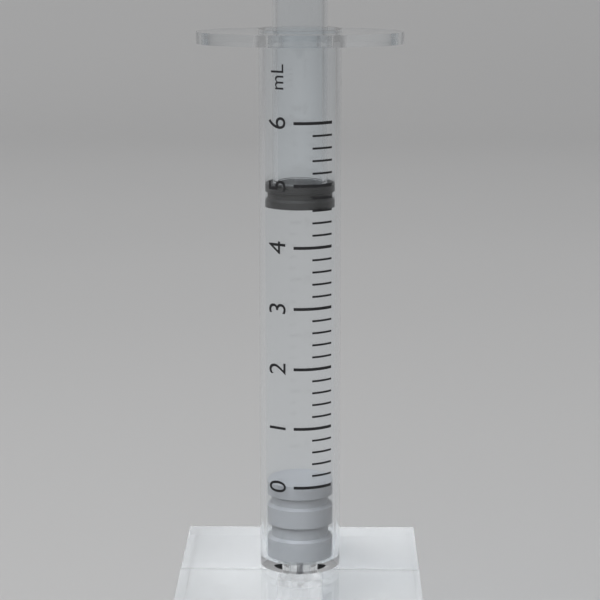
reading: 4.6 mL
